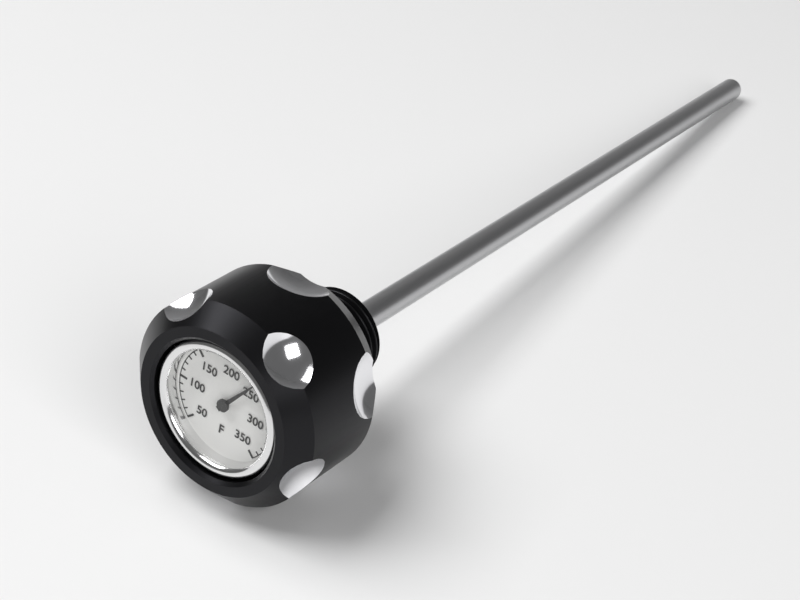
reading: 240 °F
